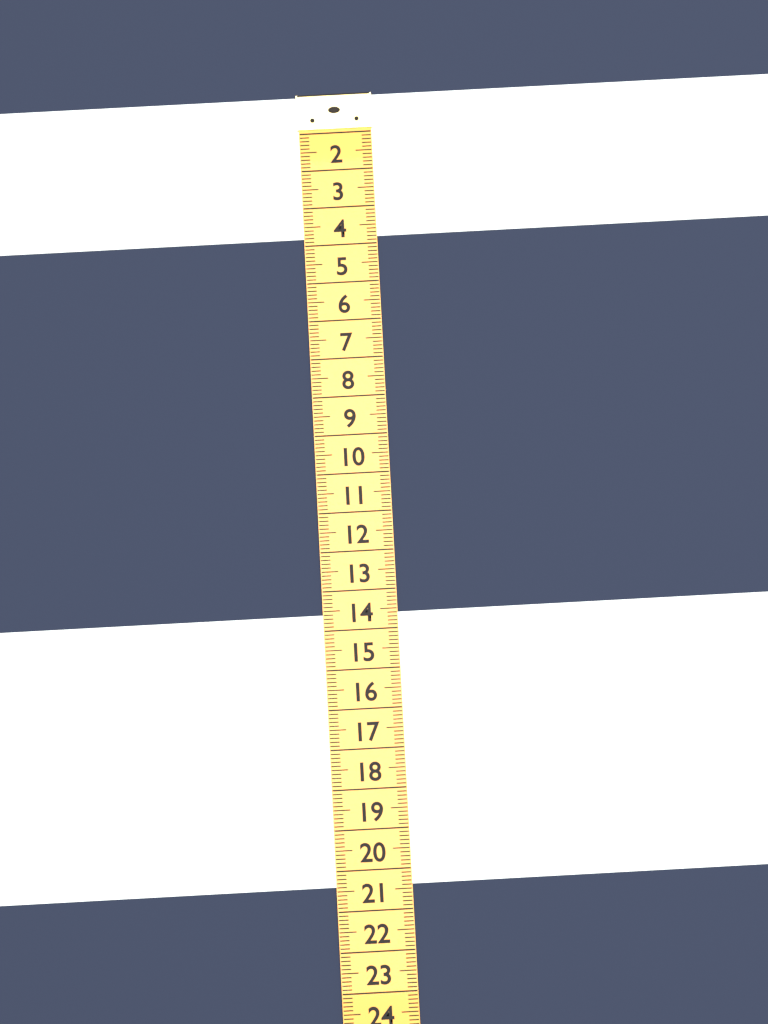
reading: 3.8 (no unit)
